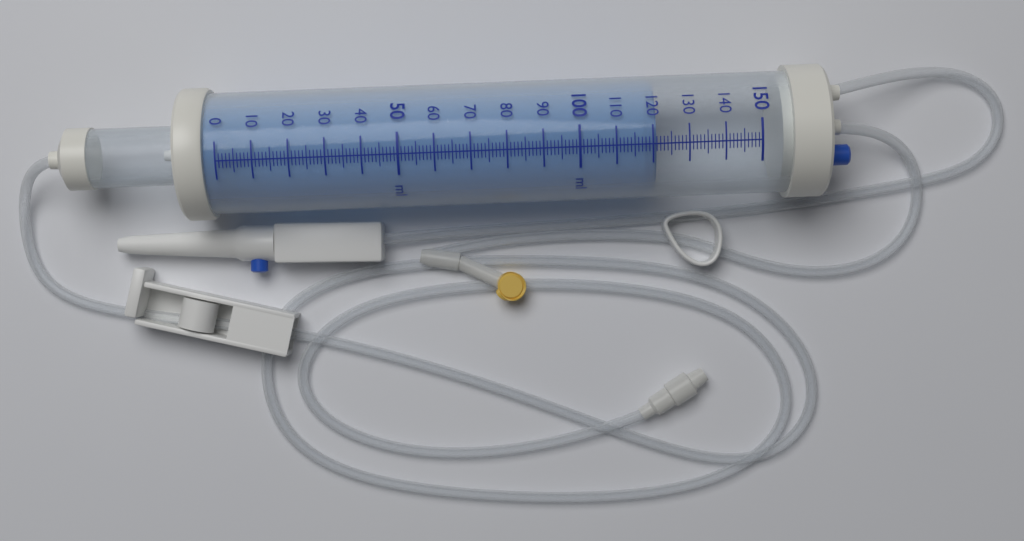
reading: 121 ml
